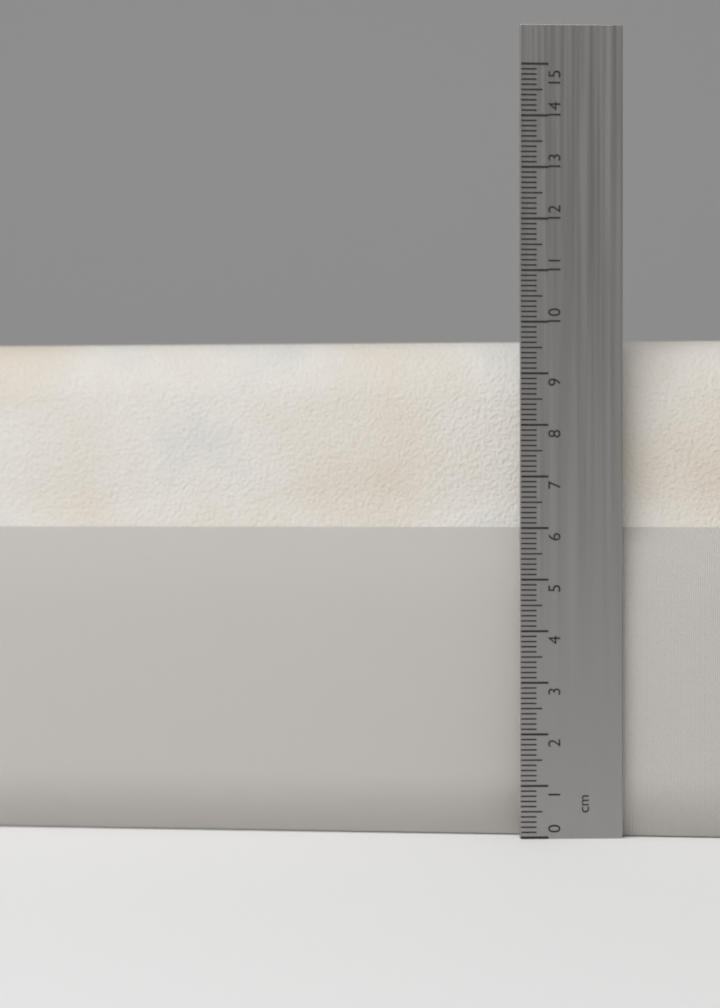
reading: 9.7 cm
